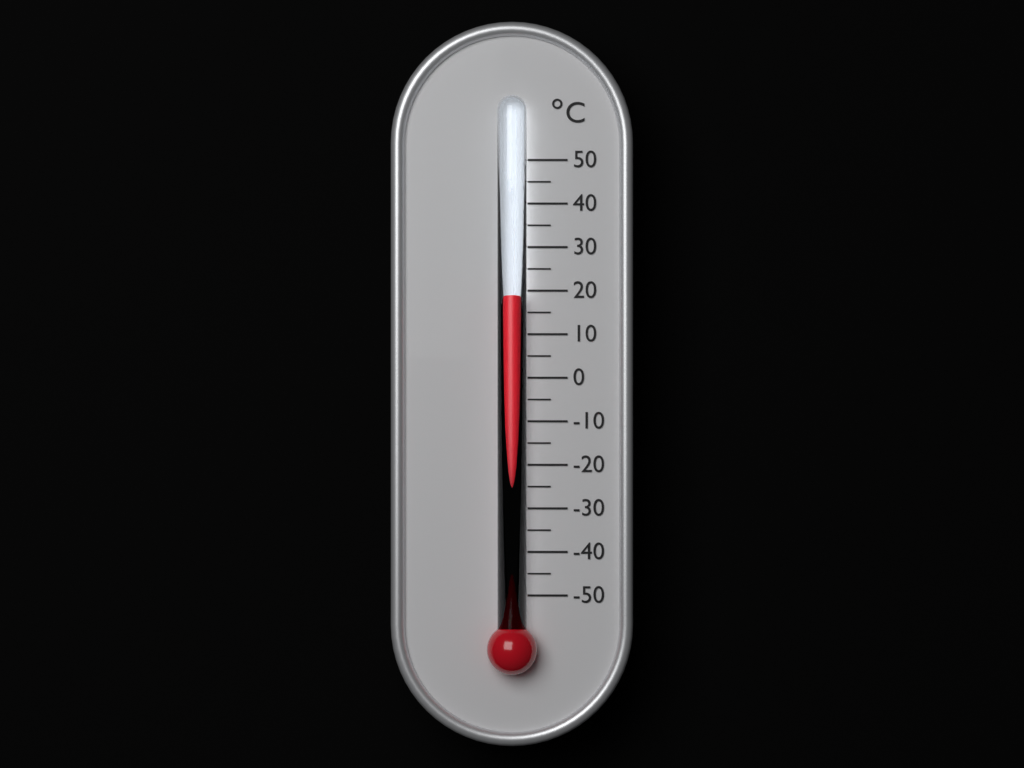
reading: 19 °C
